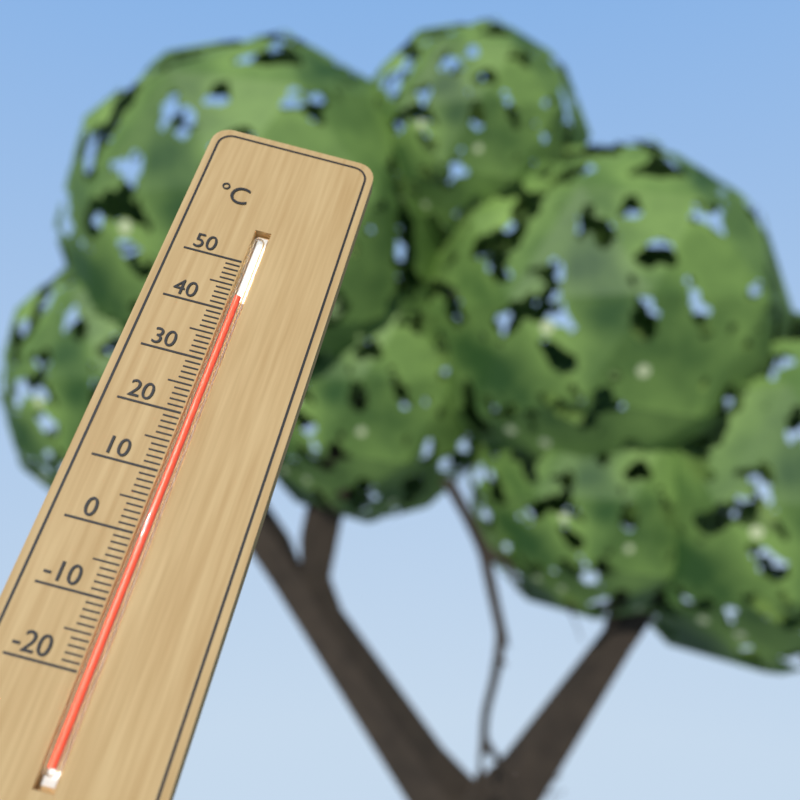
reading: 43 °C
